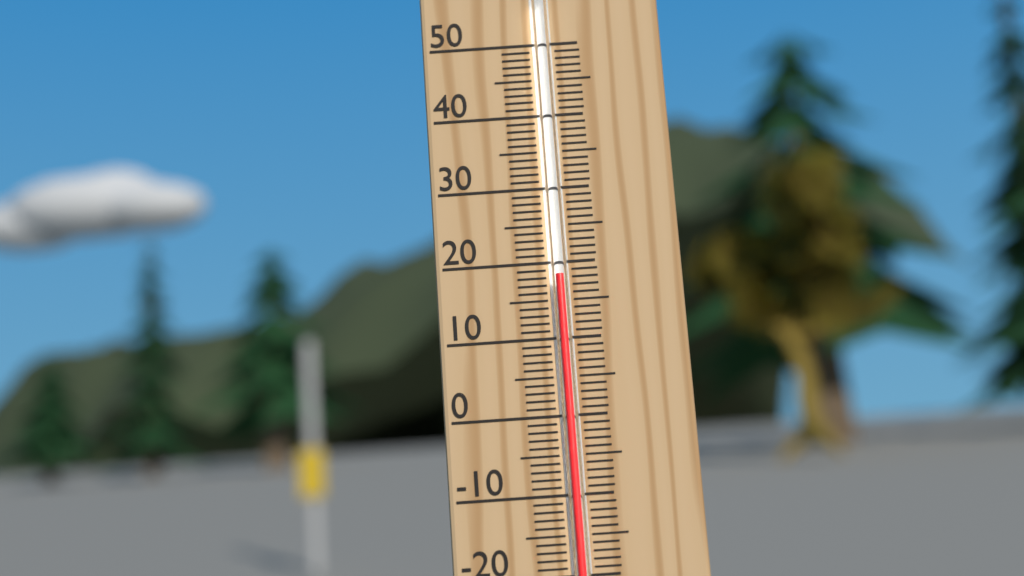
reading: 18 °C
